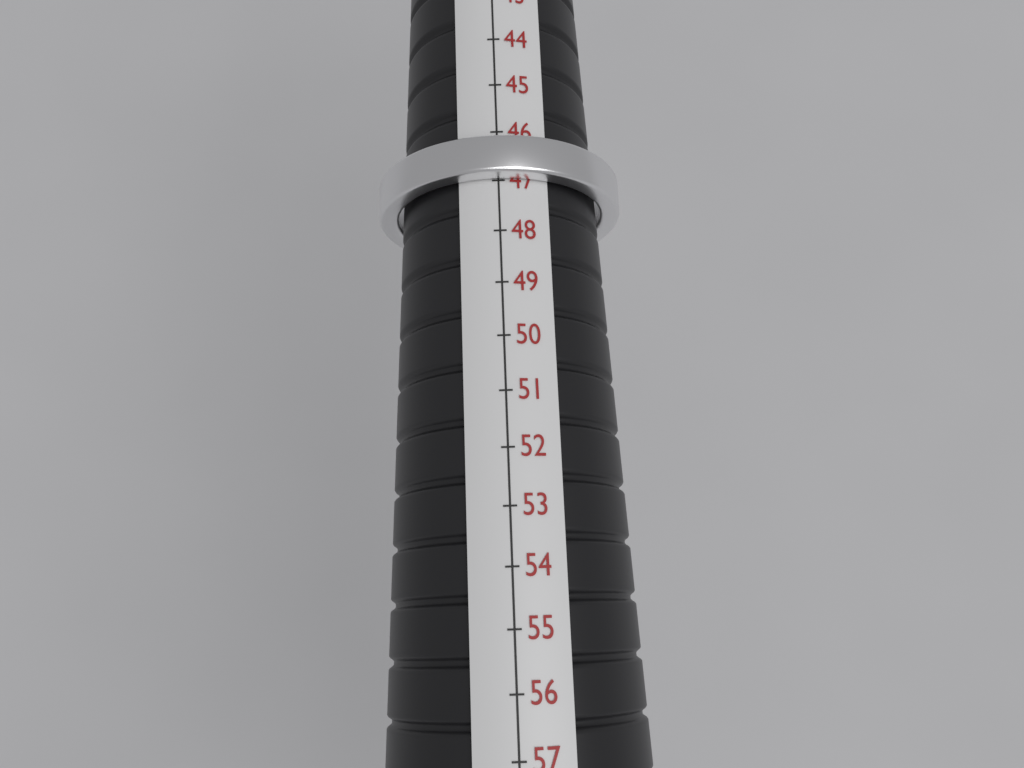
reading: 47 mm
